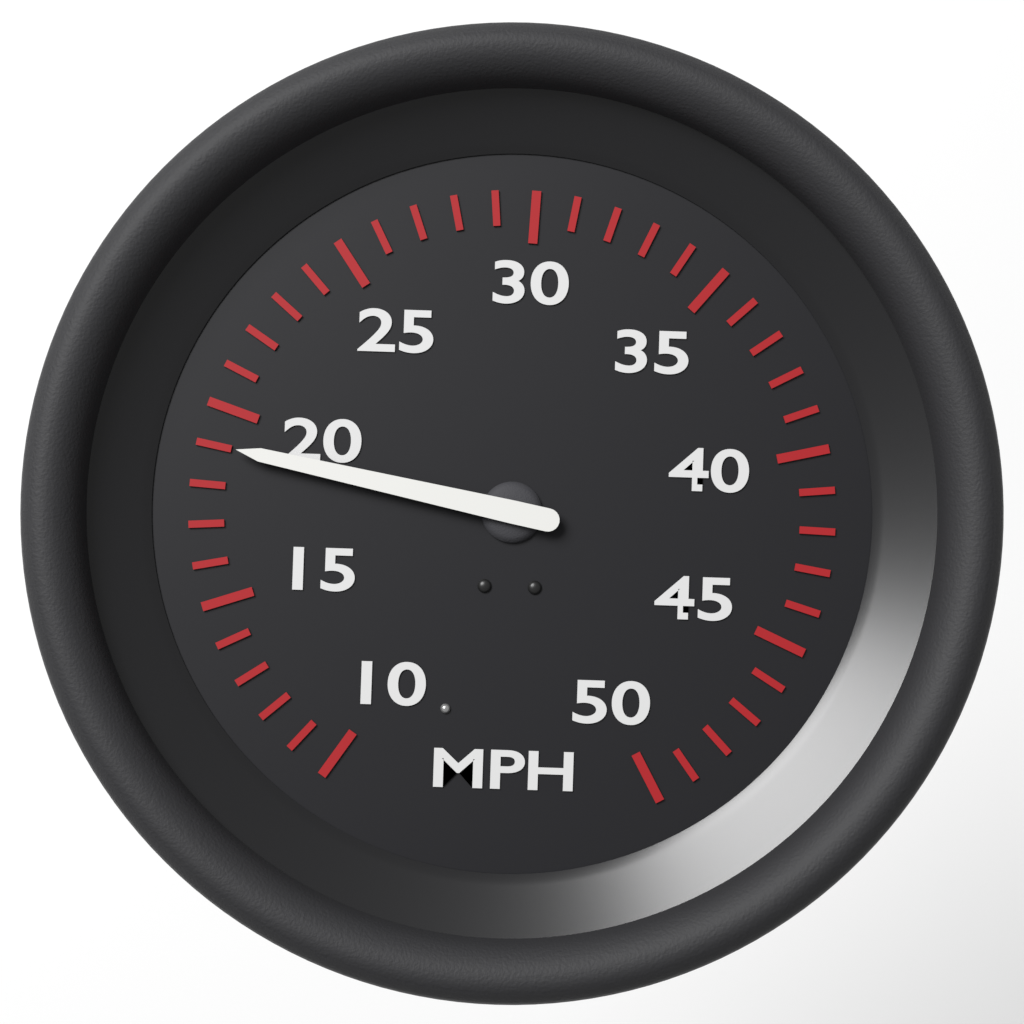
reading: 19 MPH
